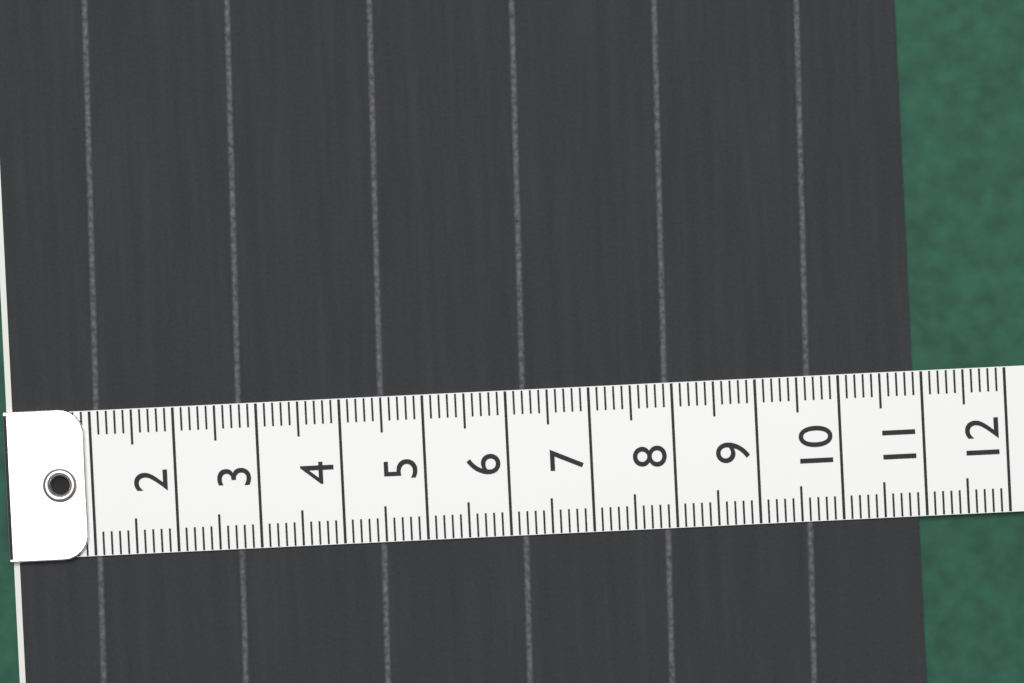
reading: 10.9 (no unit)
